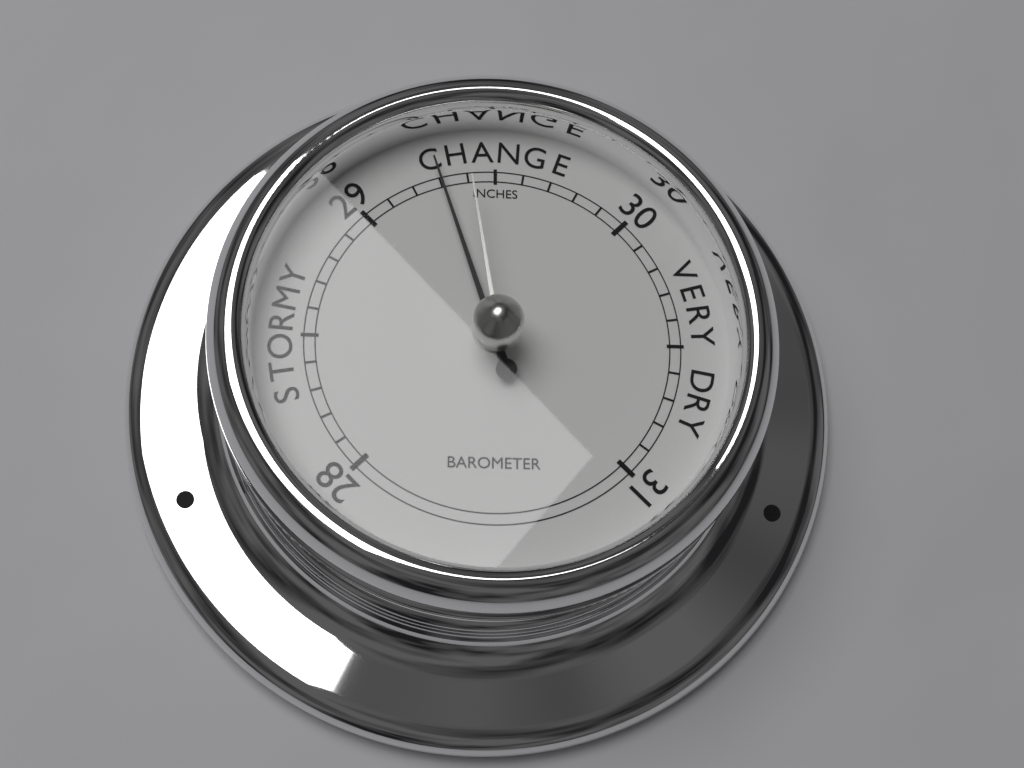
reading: 29.3 inHg
